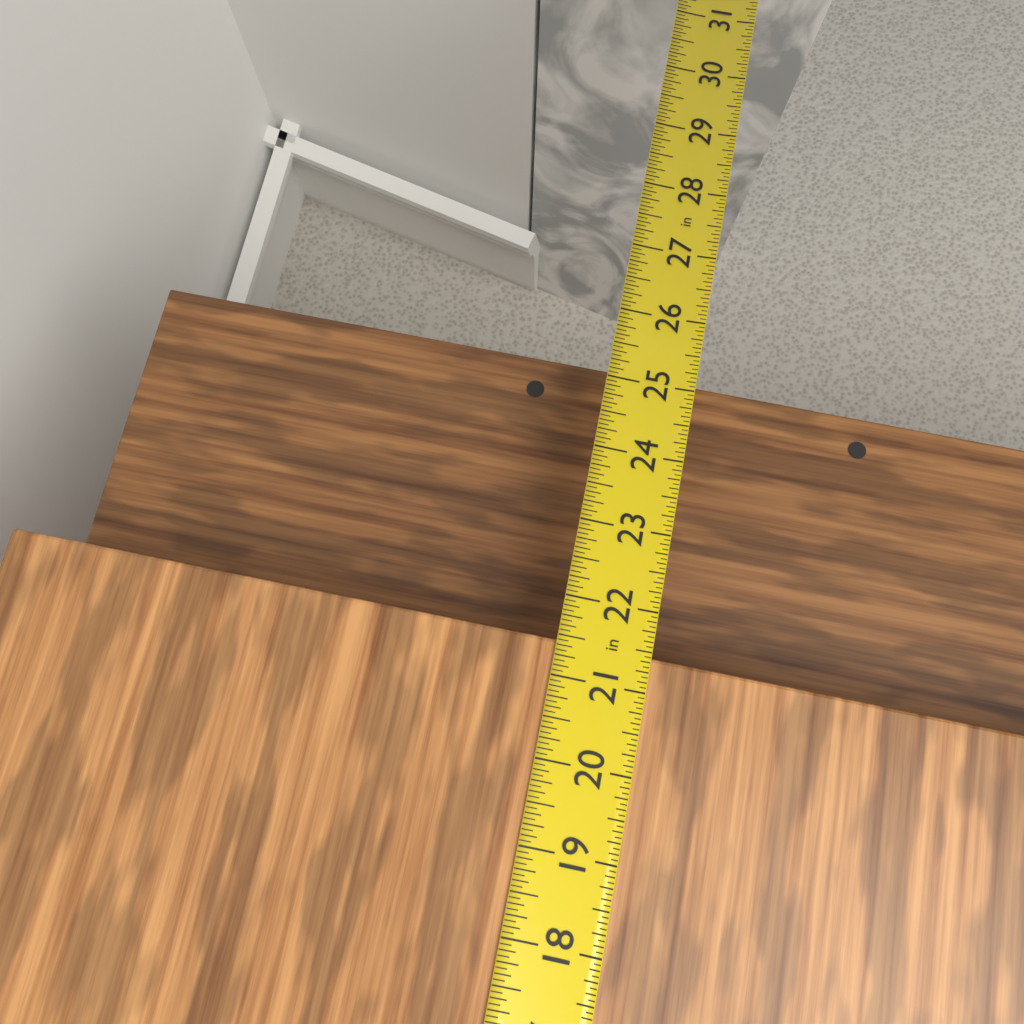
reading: 21.4375 in
